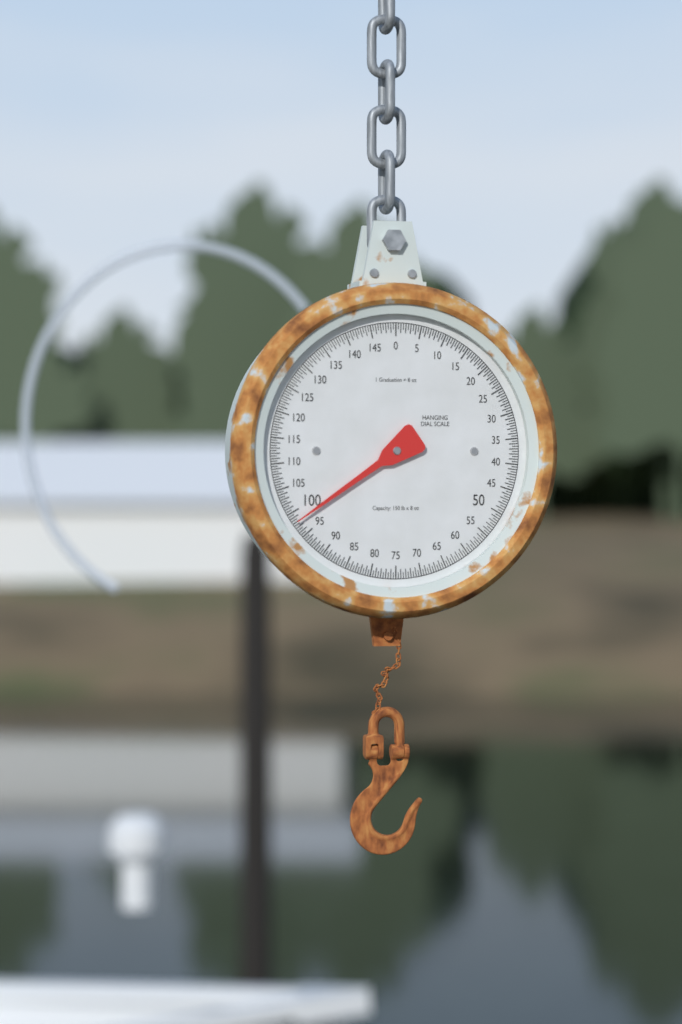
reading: 98.0 lb
